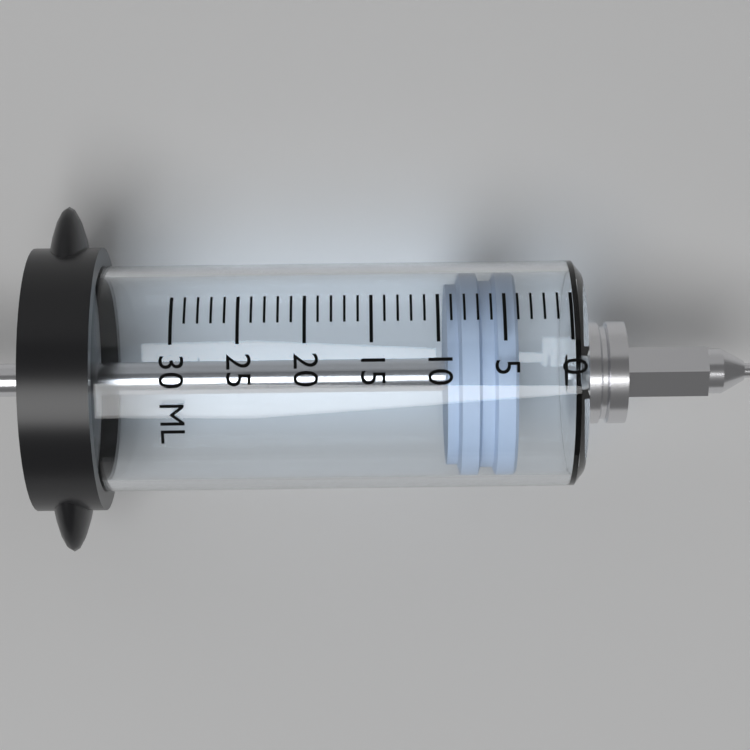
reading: 4 ml
